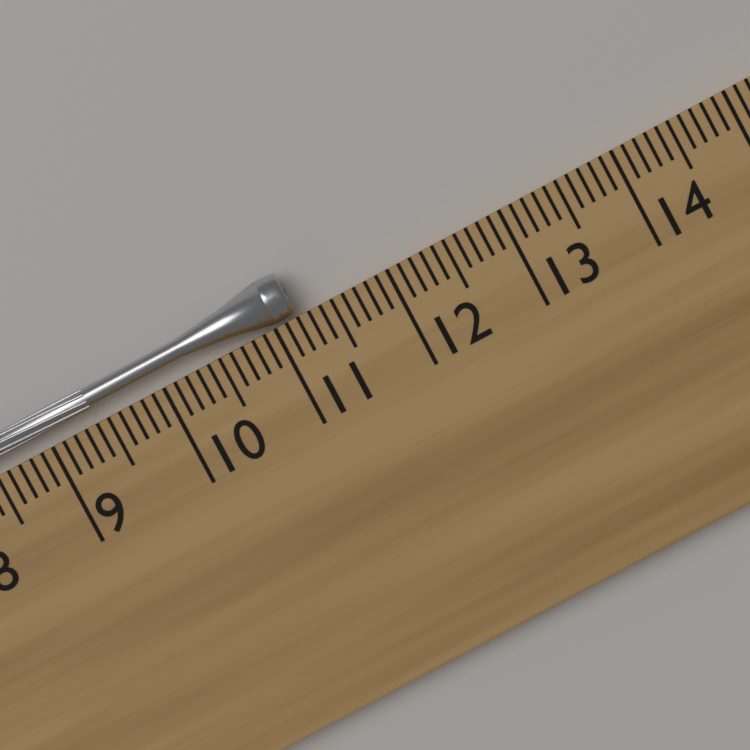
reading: 11.2 cm
